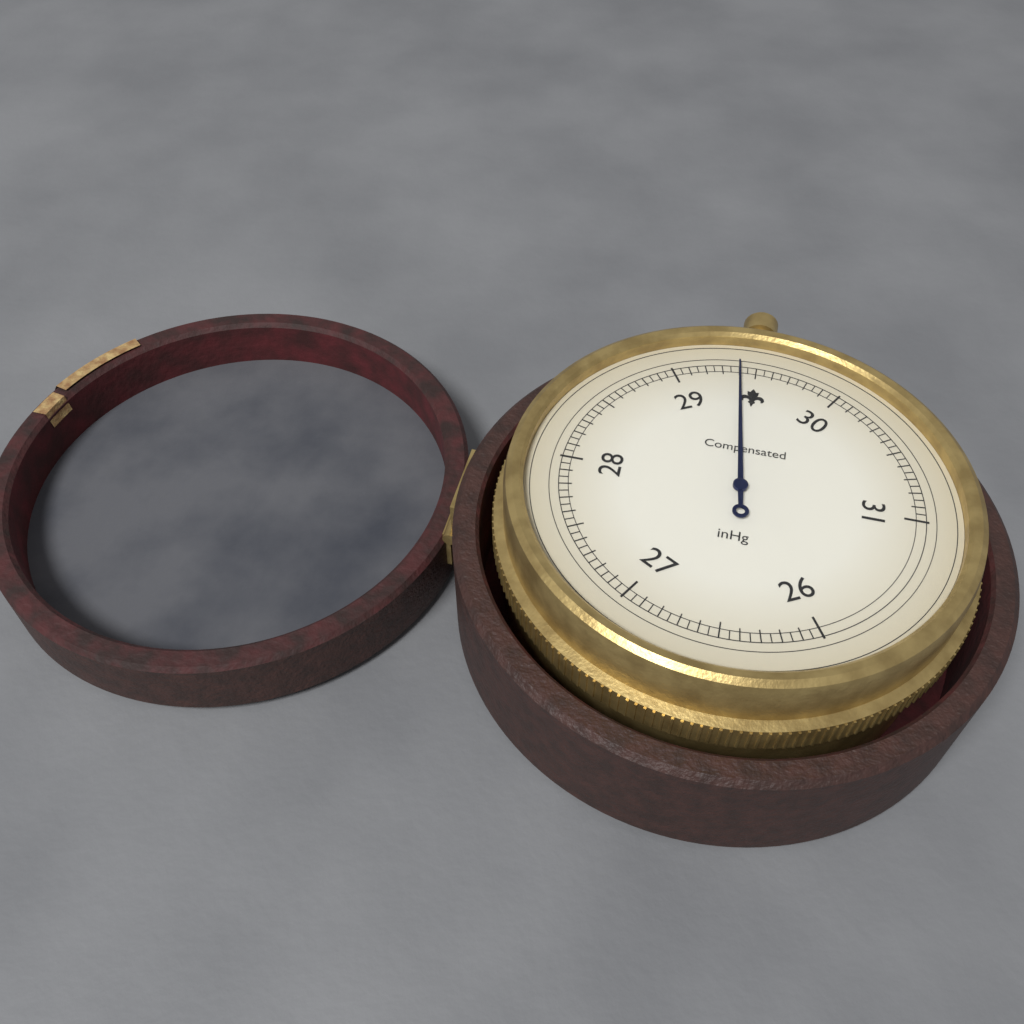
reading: 29.40 inHg
